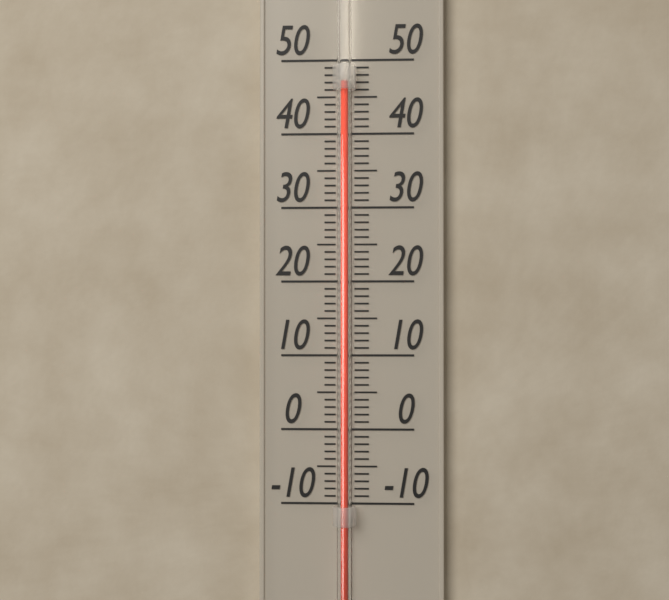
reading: 47 (no unit)
